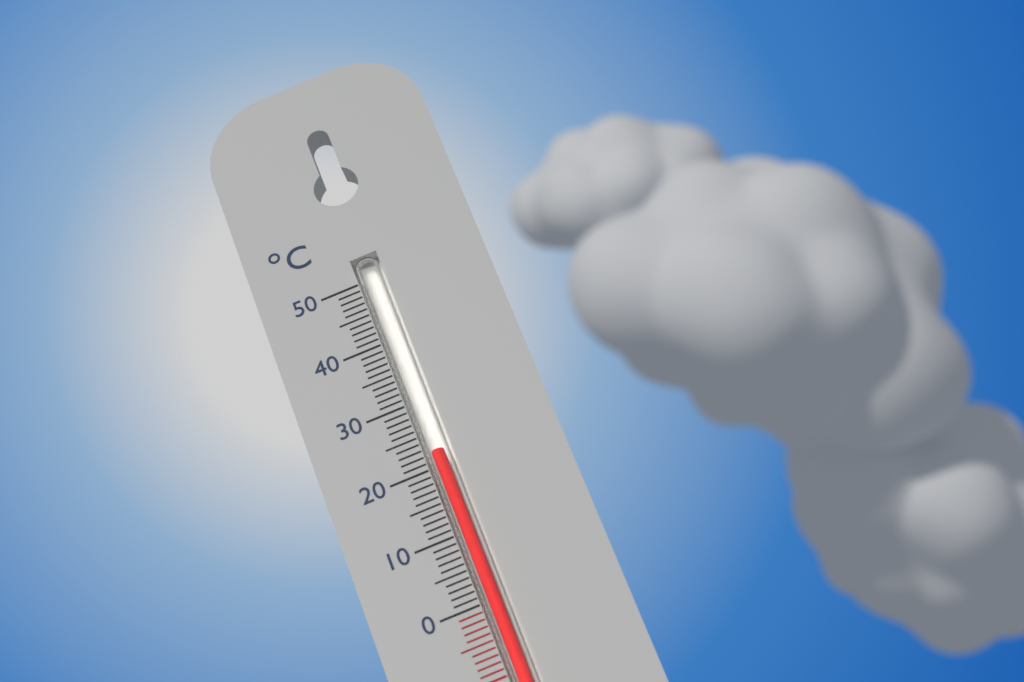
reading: 22 °C
